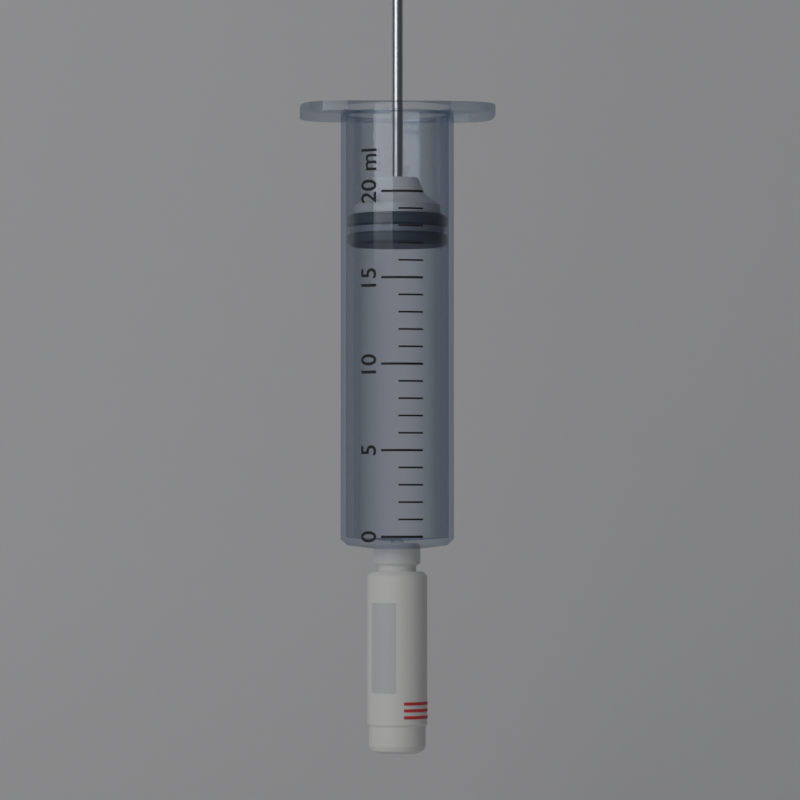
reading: 17 ml
